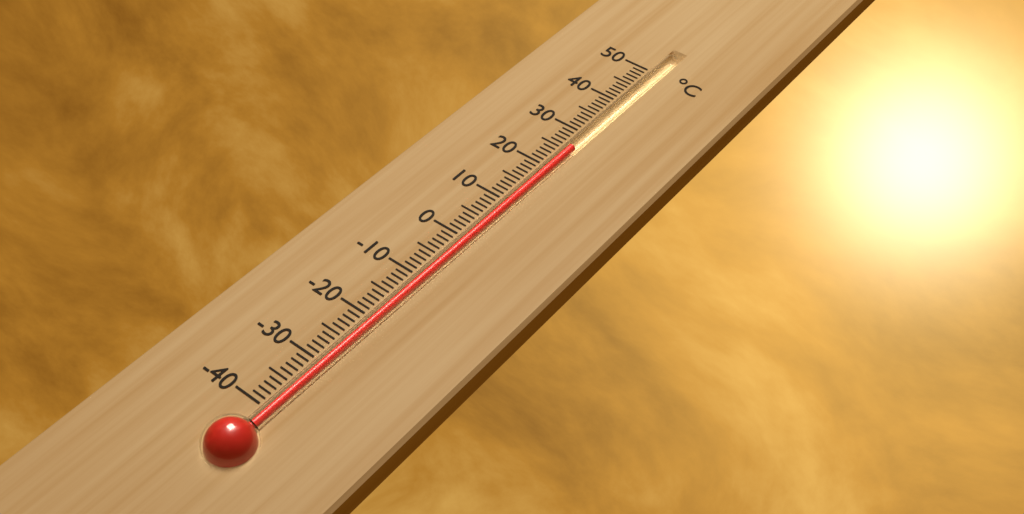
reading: 26 °C
